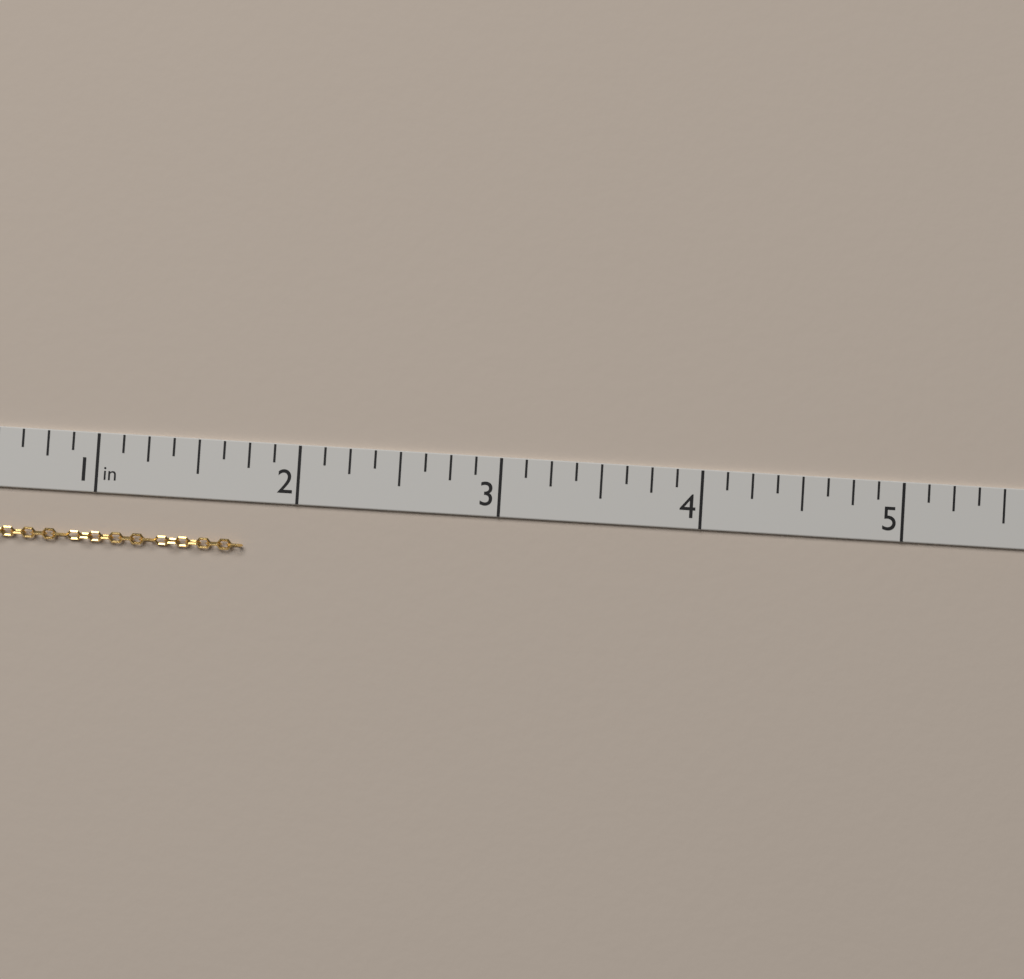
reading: 1.750 in
